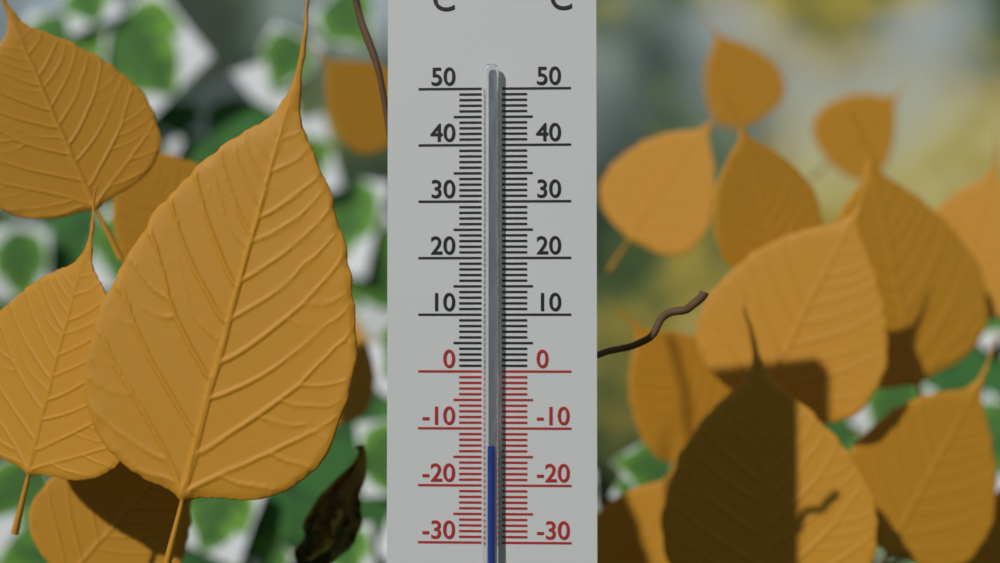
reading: -13 °C
